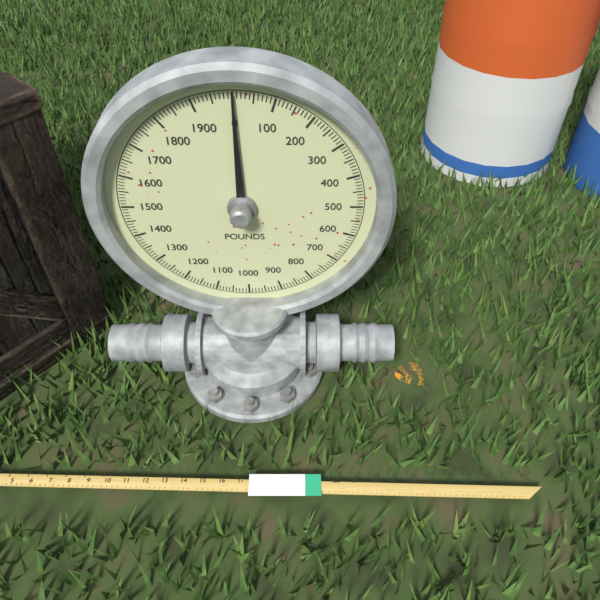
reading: 0 pounds
